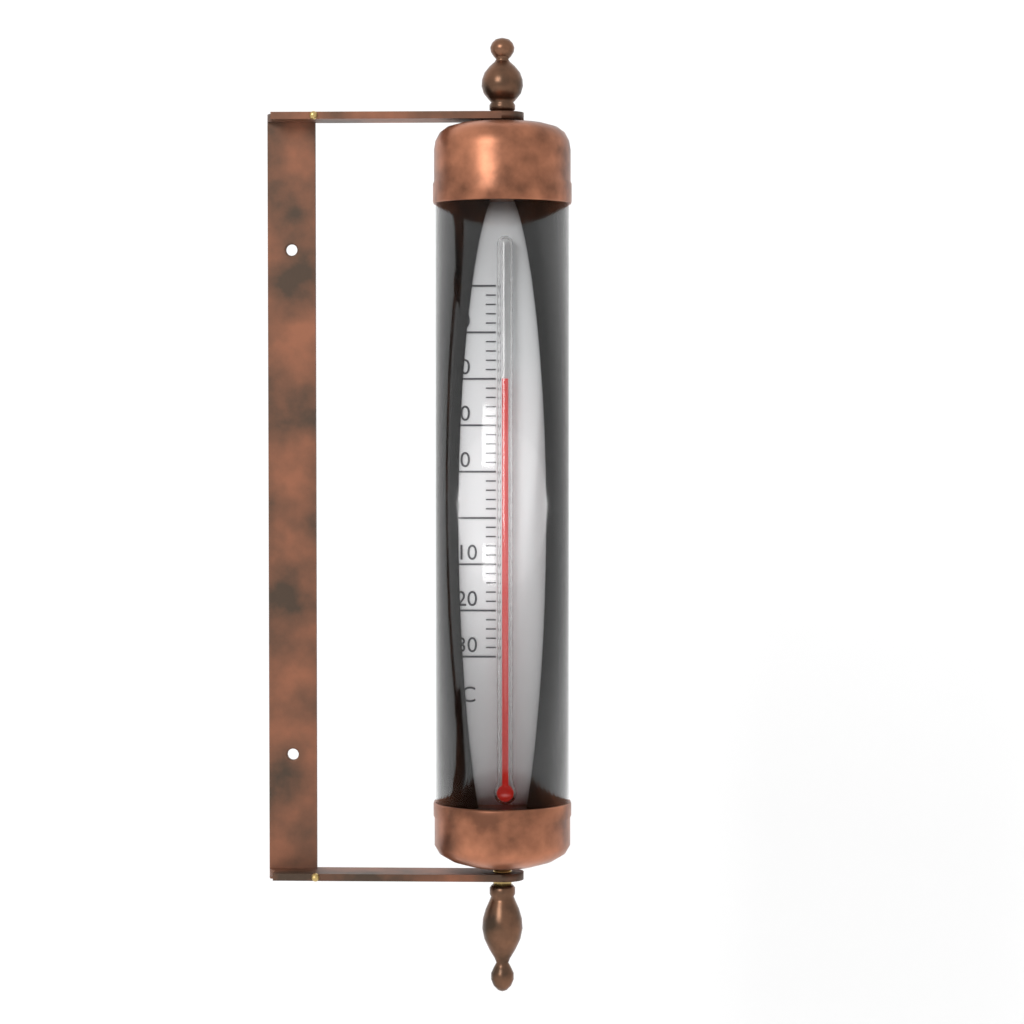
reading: 30 °C
